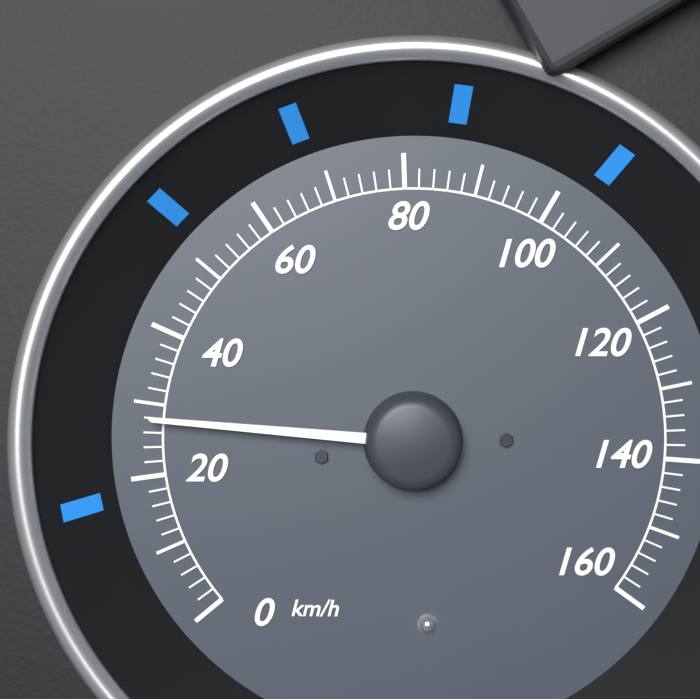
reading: 28 km/h
